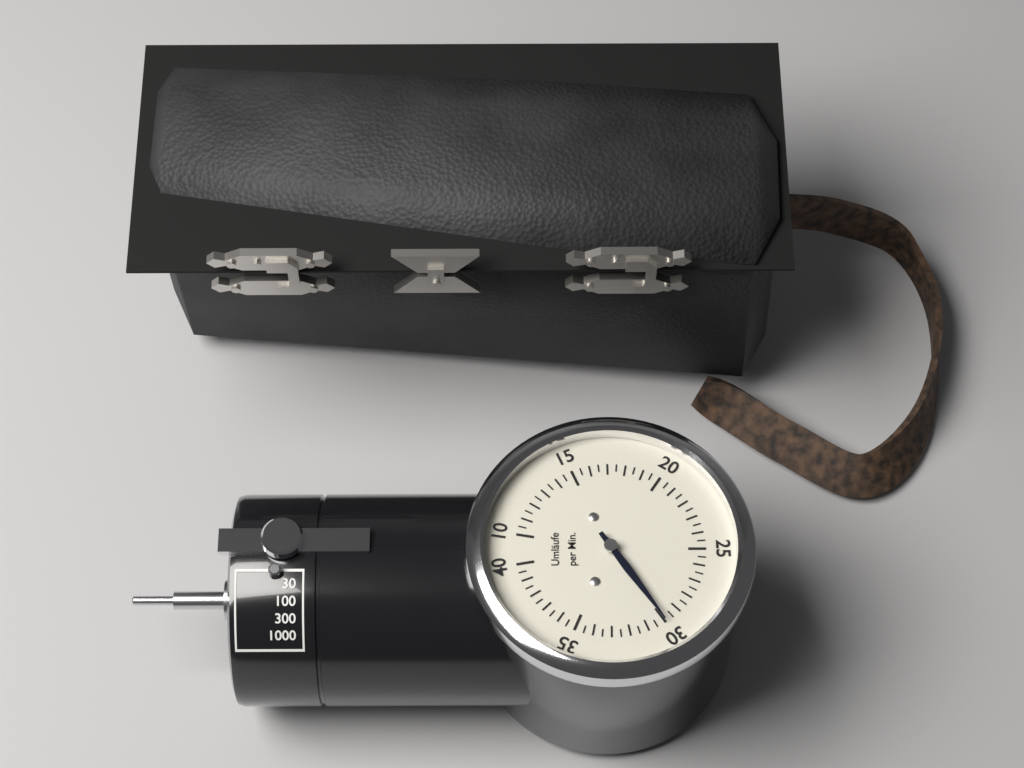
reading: 30.0 Umläufe per Min.
